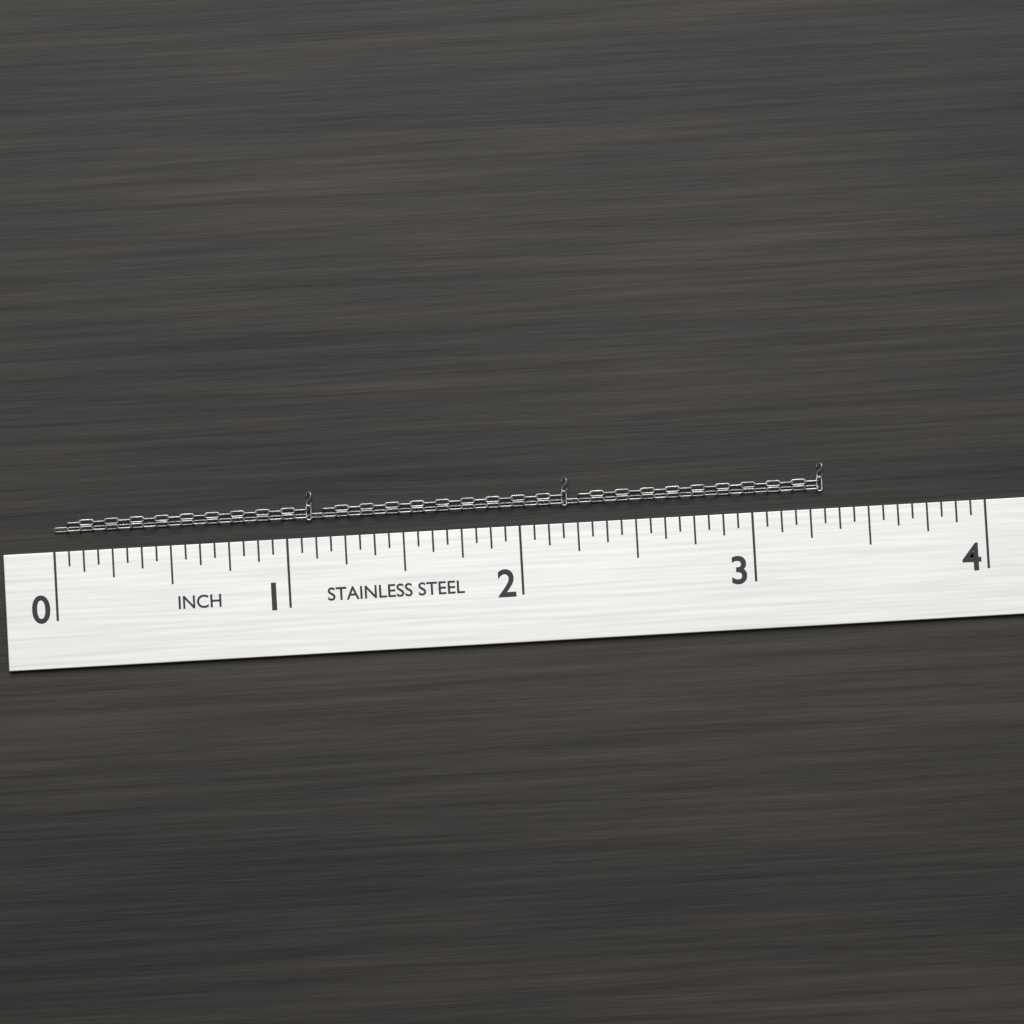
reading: 3.3125 in
